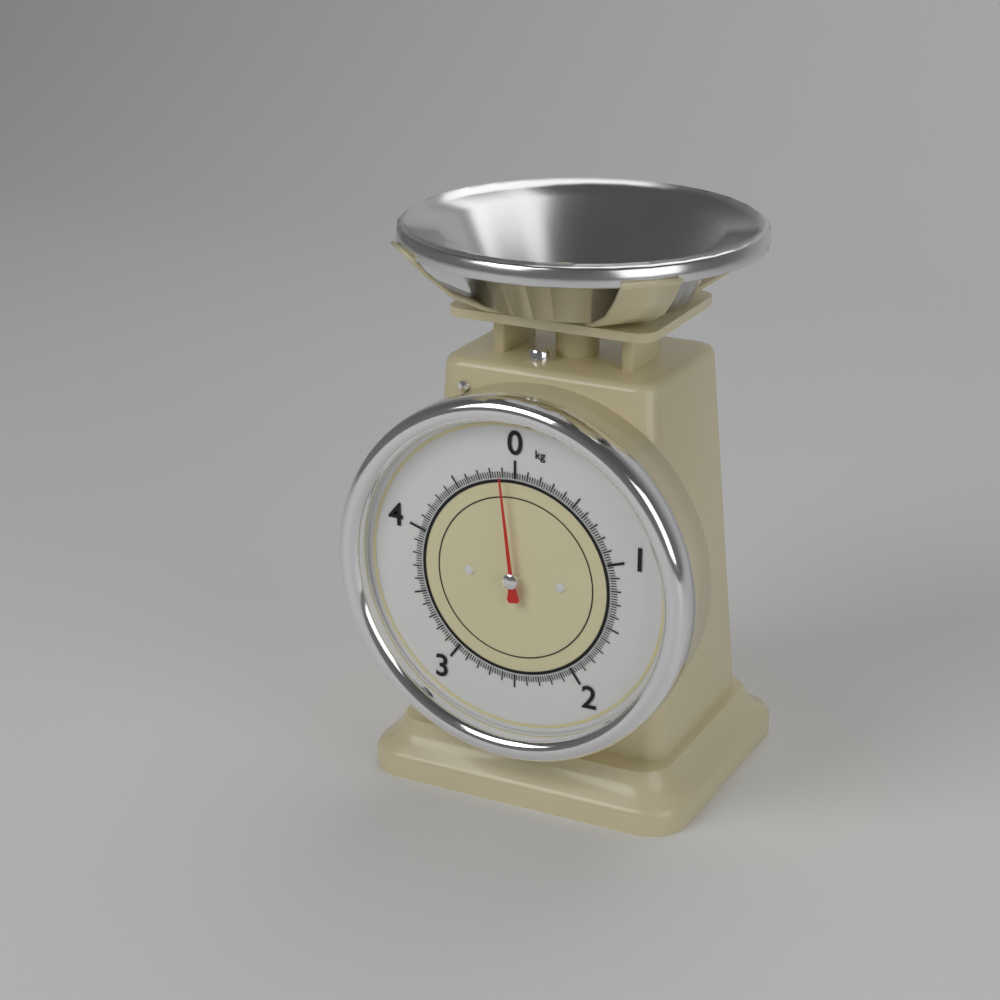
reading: 4.90 kg
